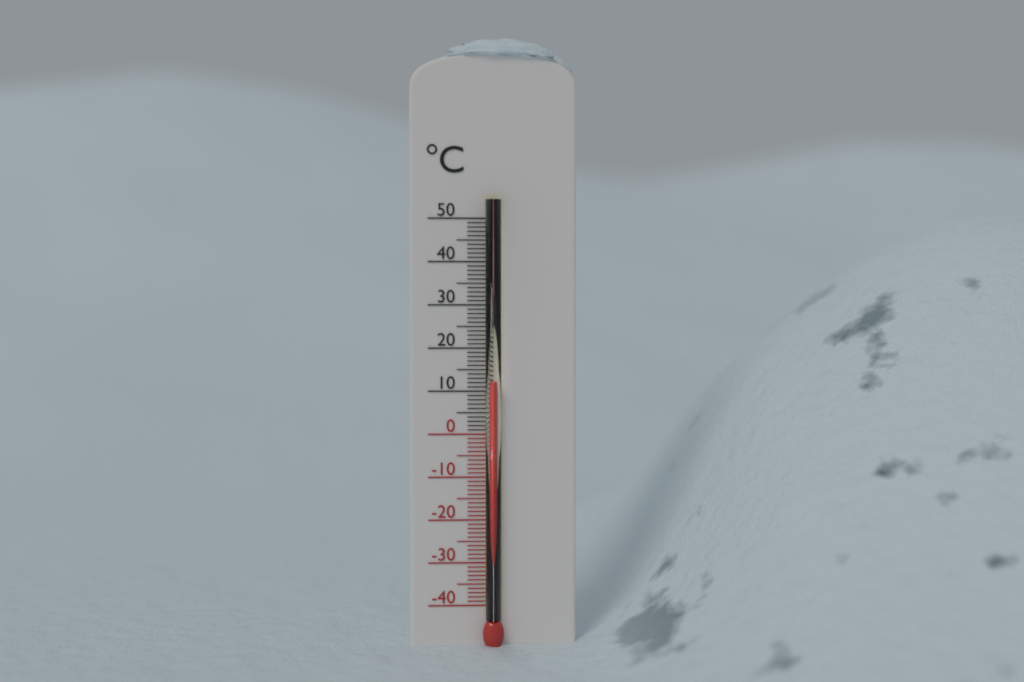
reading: 12 °C
